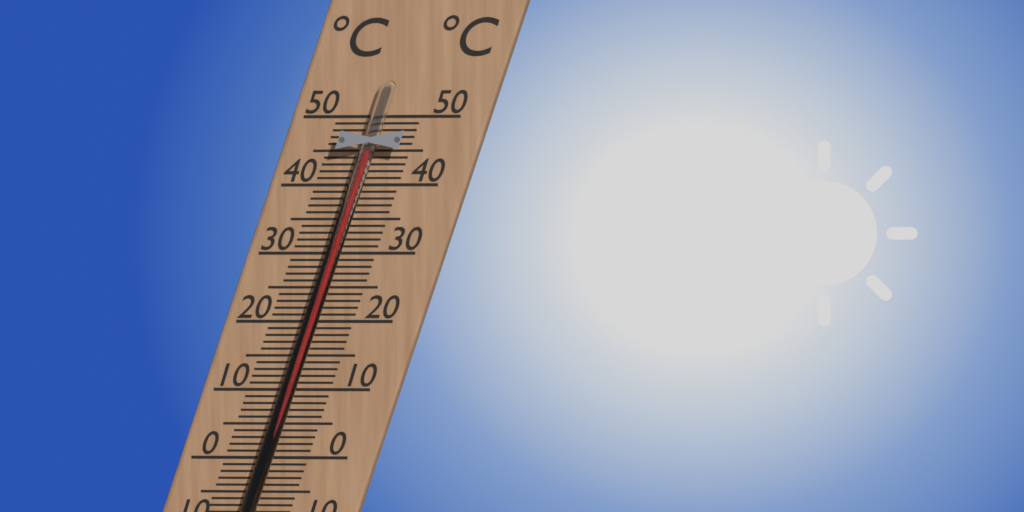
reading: 45 °C
